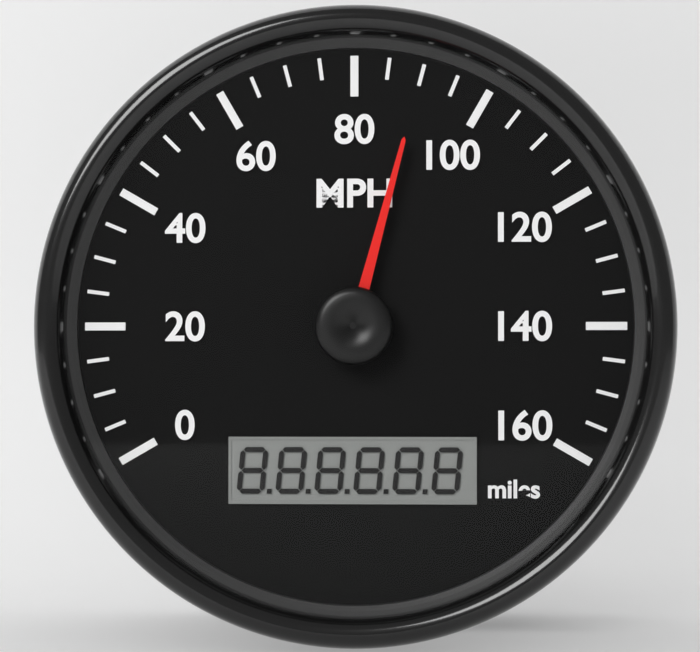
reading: 90 mph
